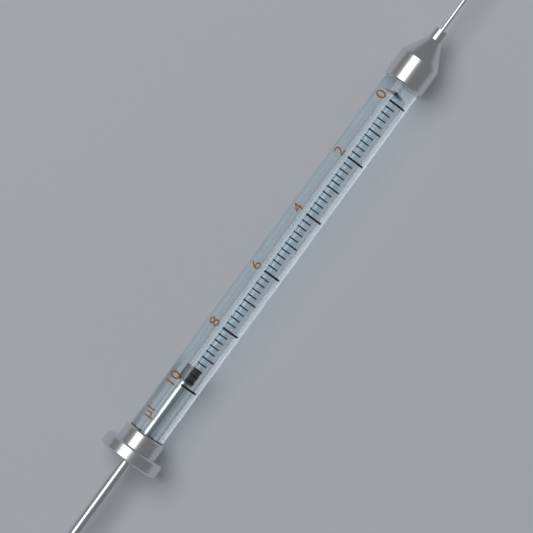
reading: 9.4 µl
